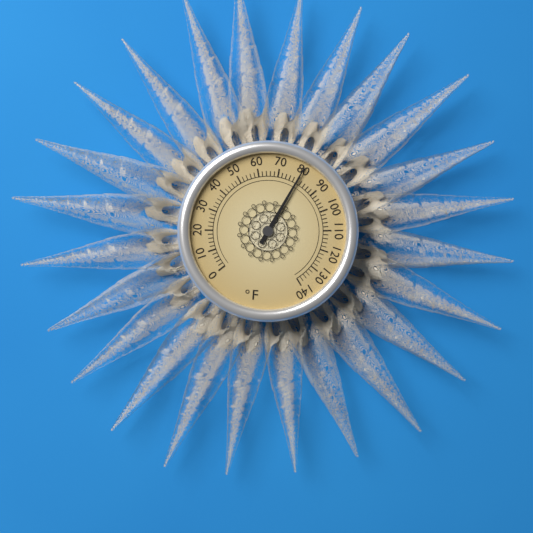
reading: 80 °F
